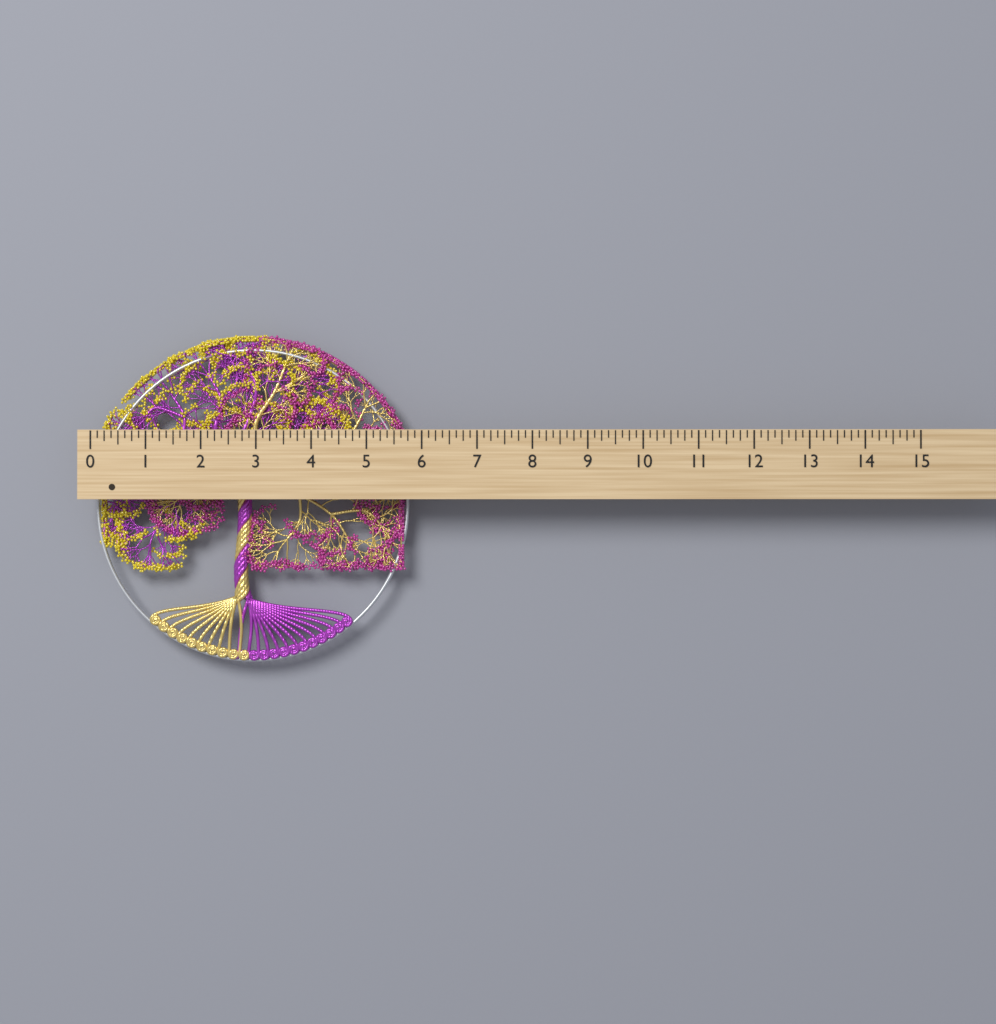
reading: 5.750 (no unit)
